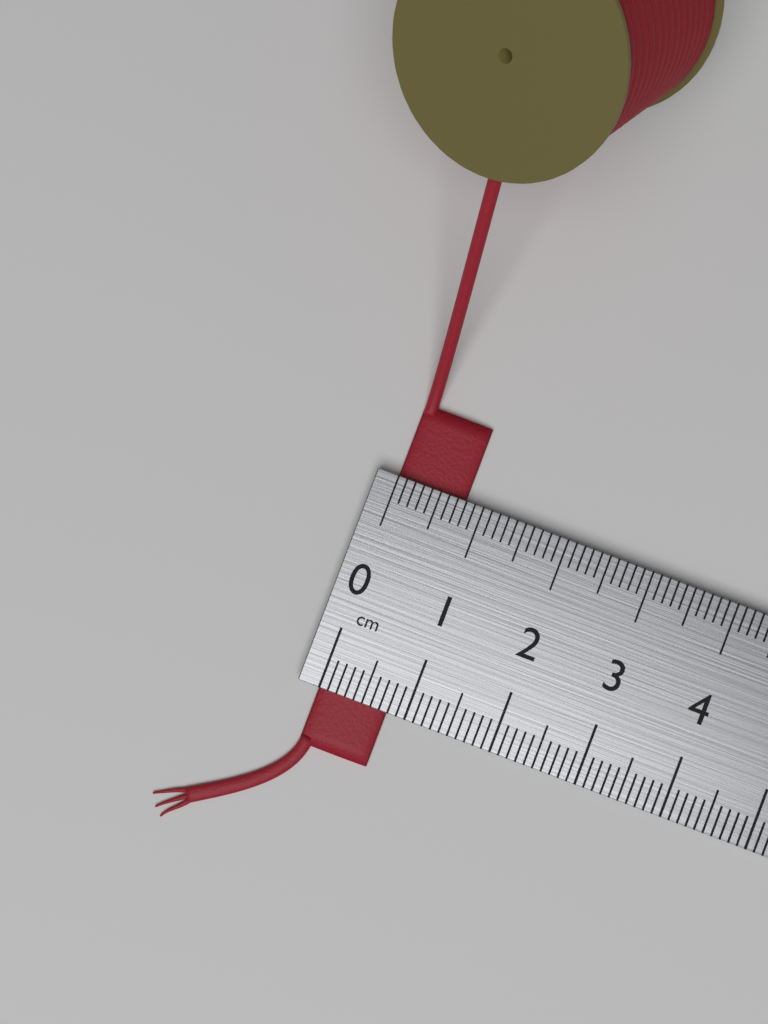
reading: 0.8 cm
